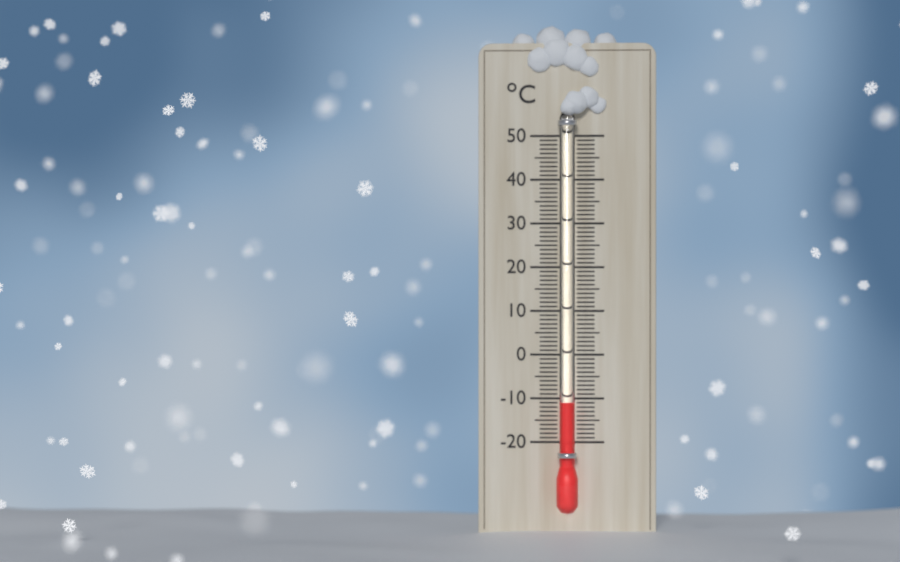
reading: -11 °C
